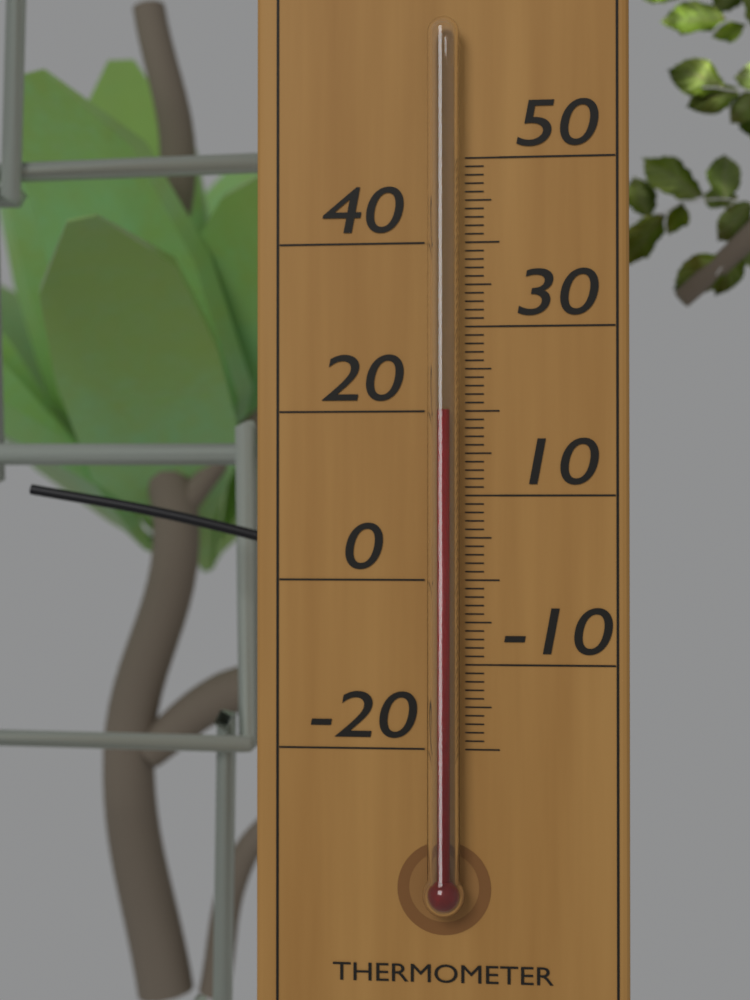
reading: 20 °C
